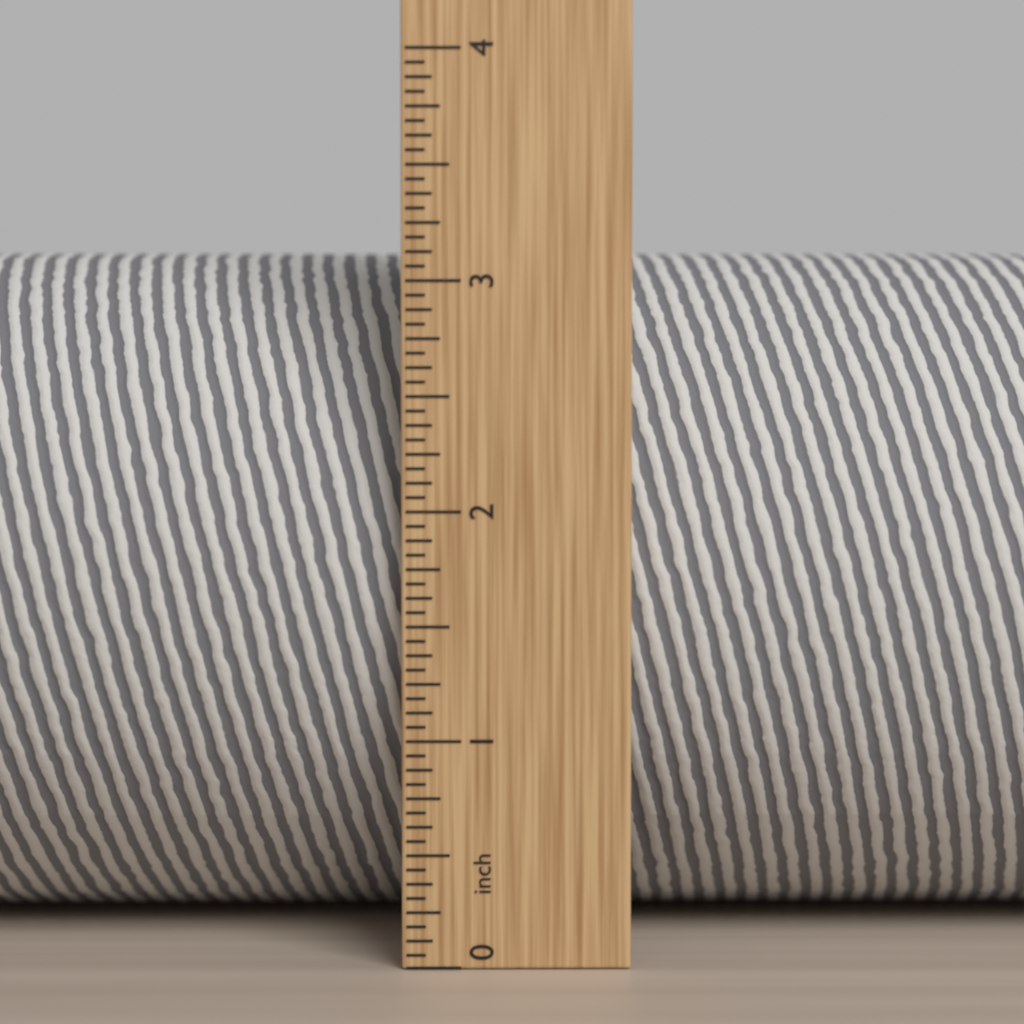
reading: 3.1875 in
